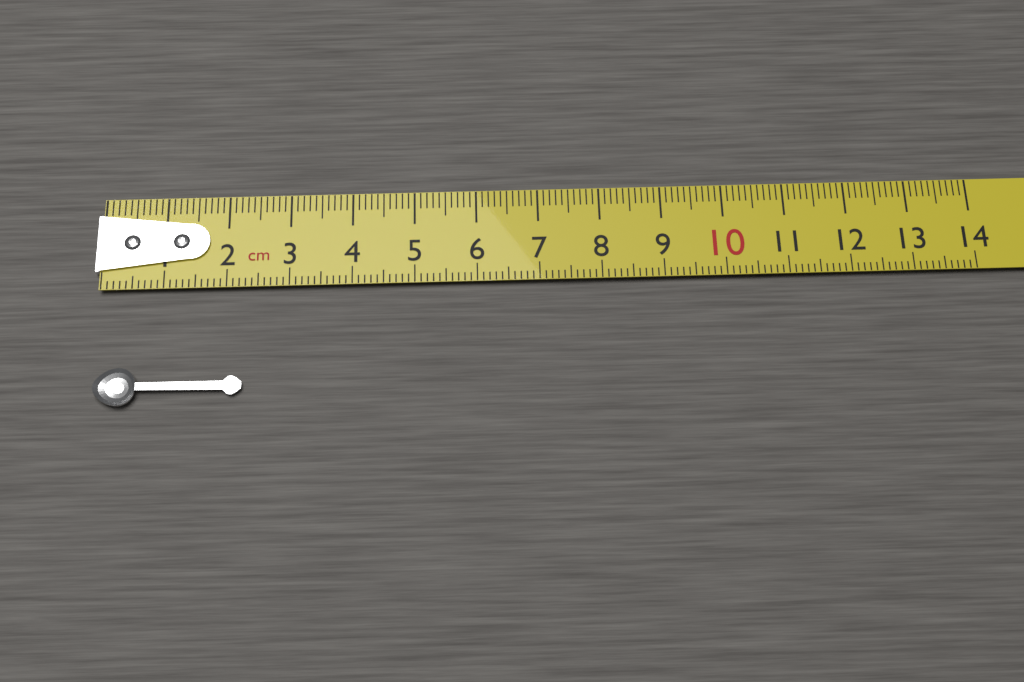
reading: 2.3 cm
